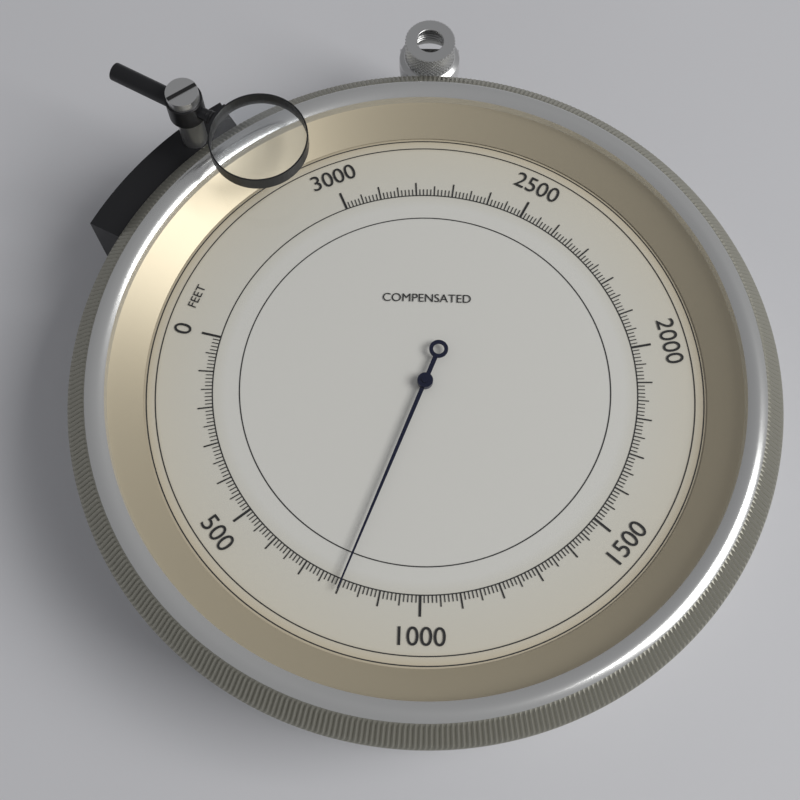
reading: 800 feet
